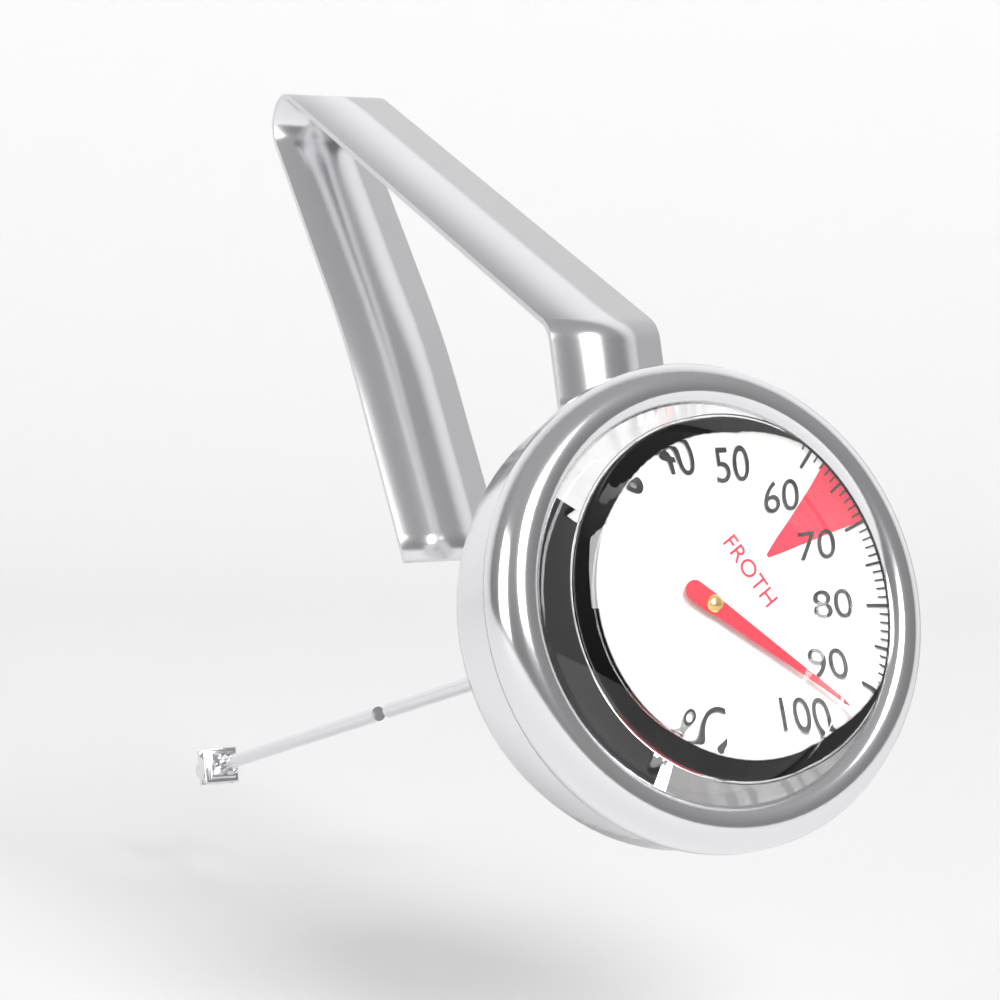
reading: 94 °C
